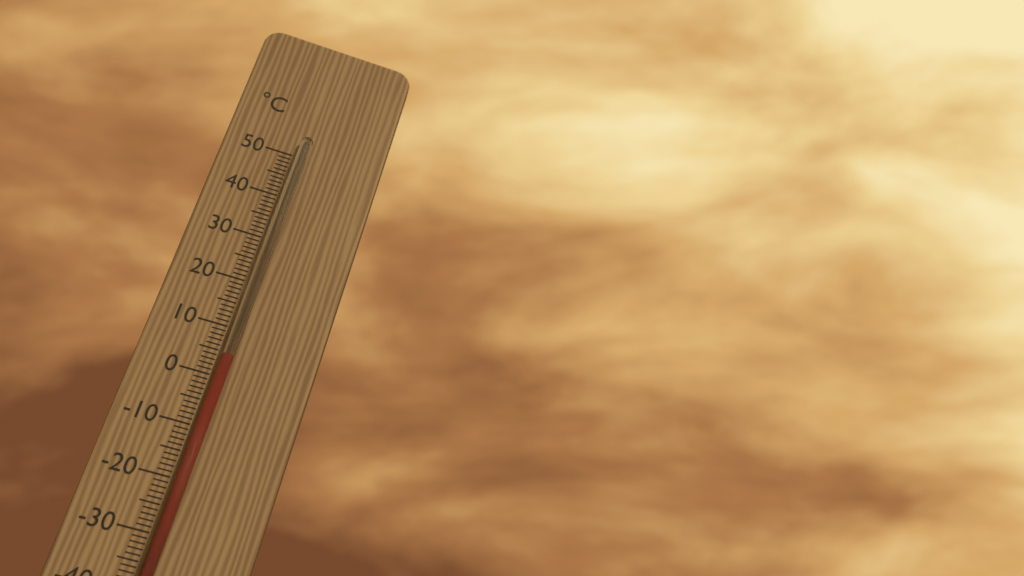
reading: 4 °C
